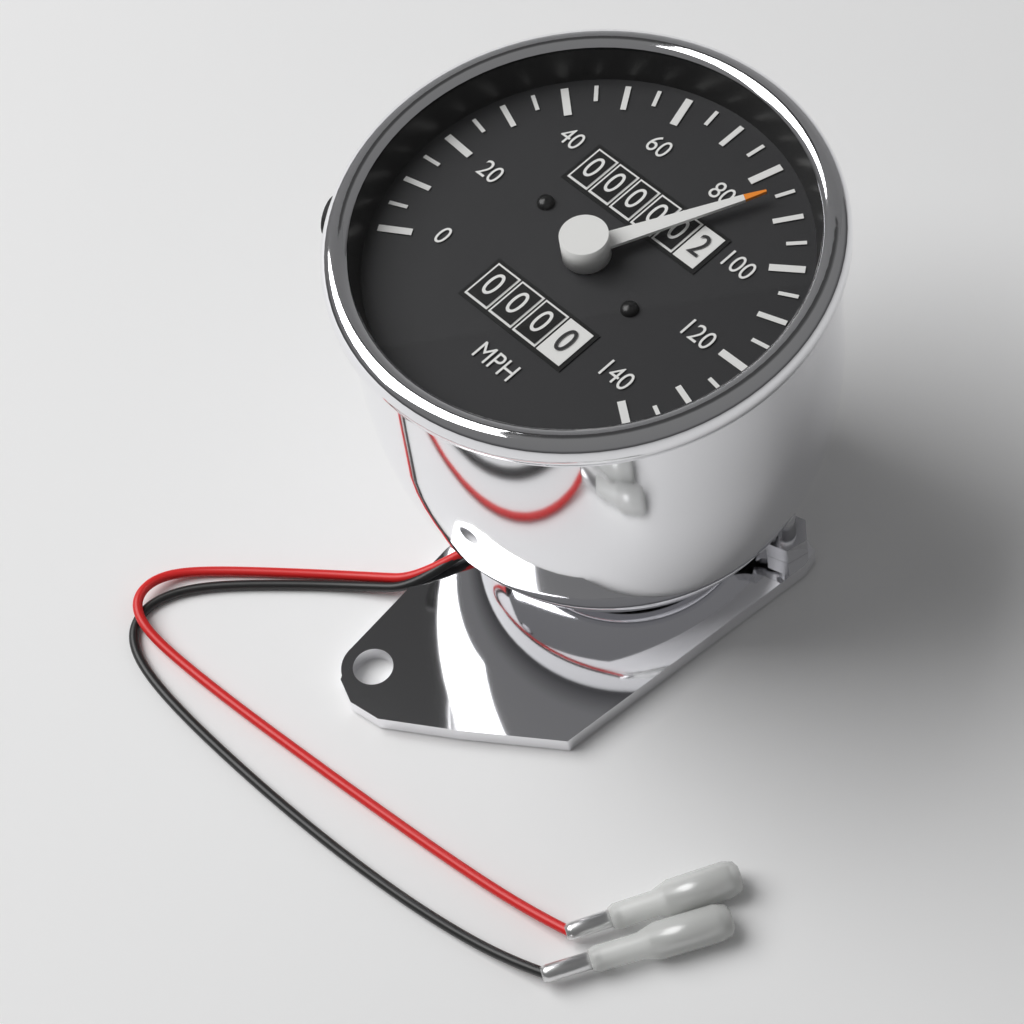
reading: 85 mph
